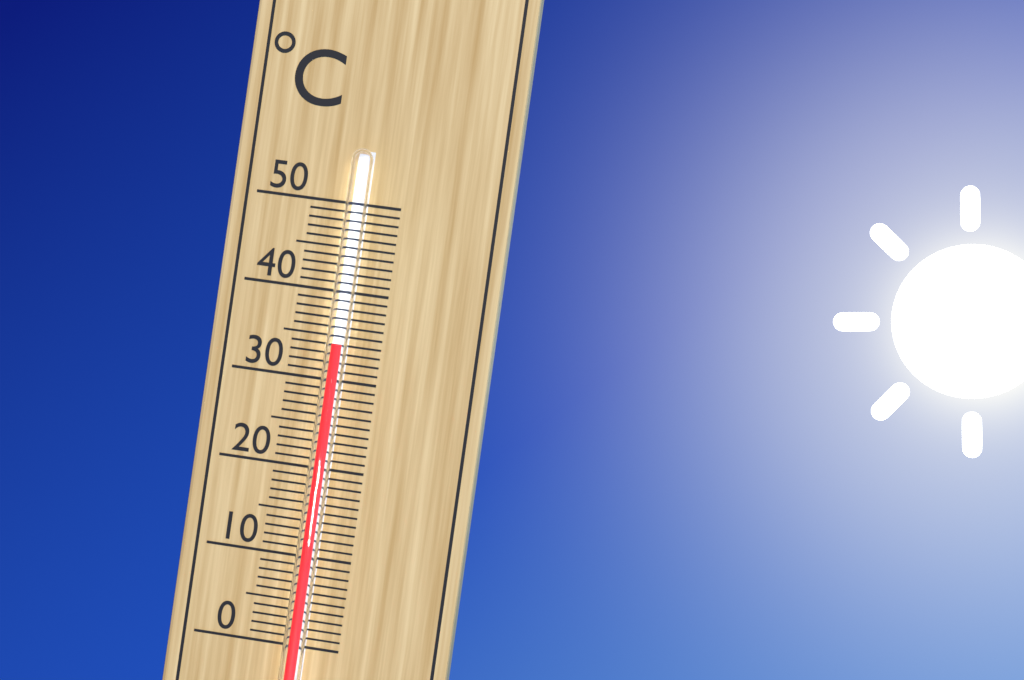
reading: 34 °C
